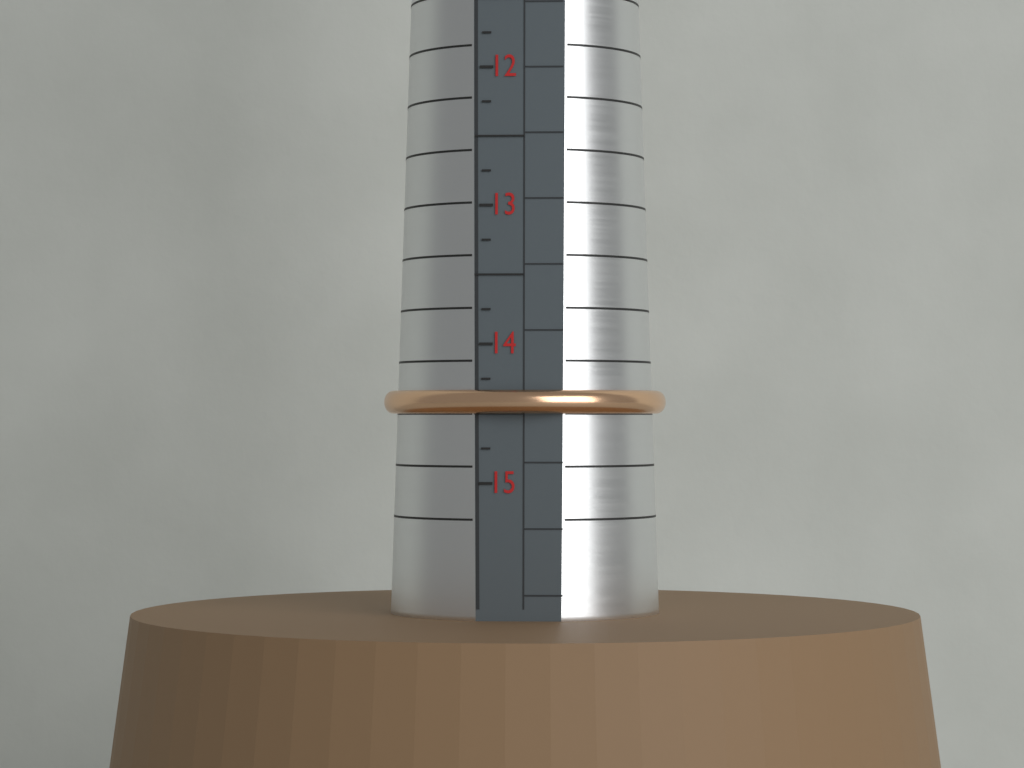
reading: 14.50 (no unit)
